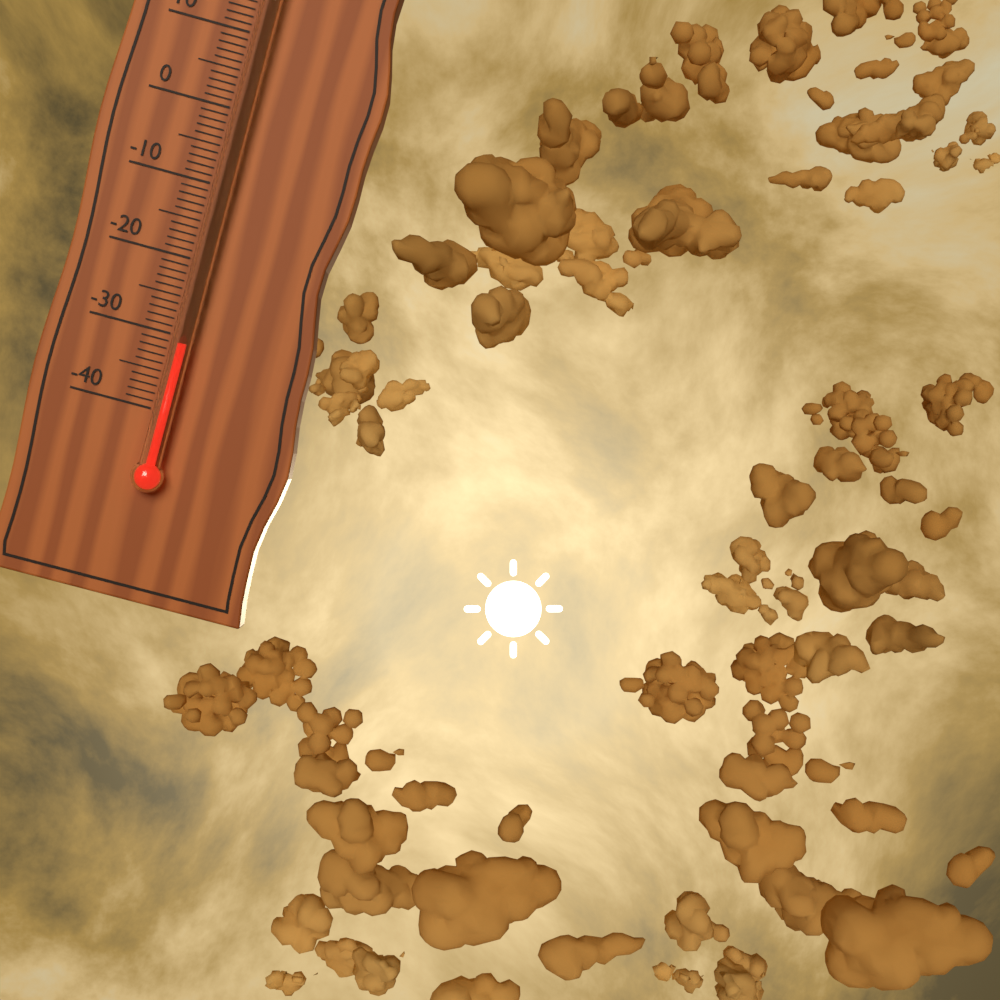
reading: -31 °C
